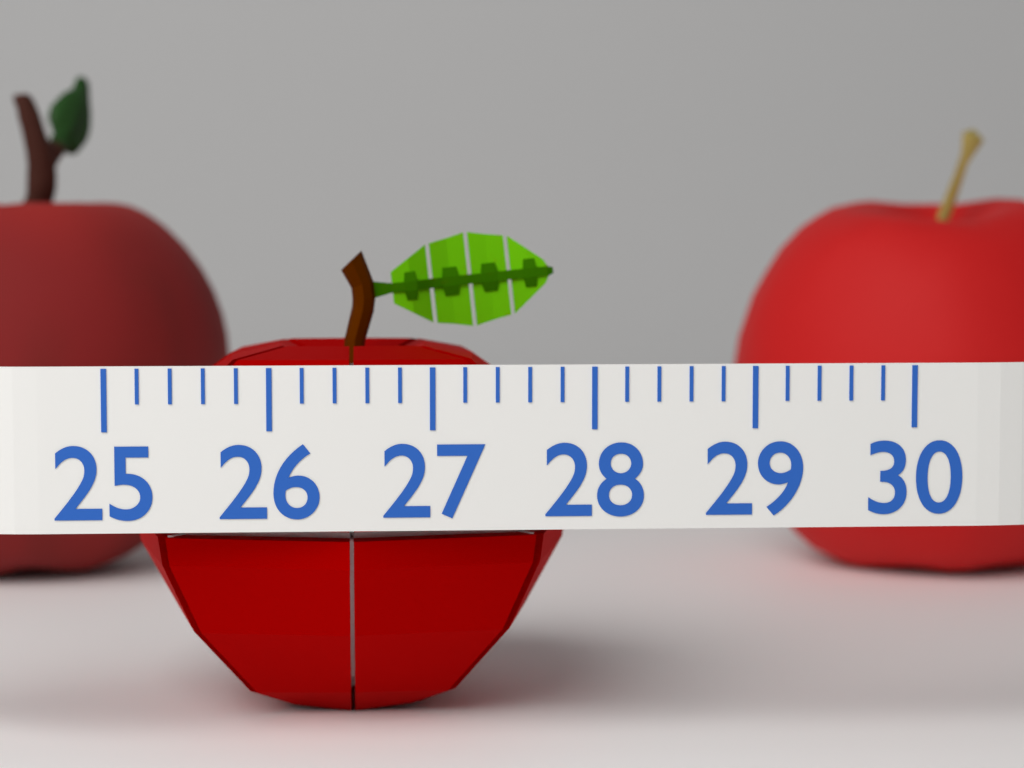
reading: 28.0 (no unit)
